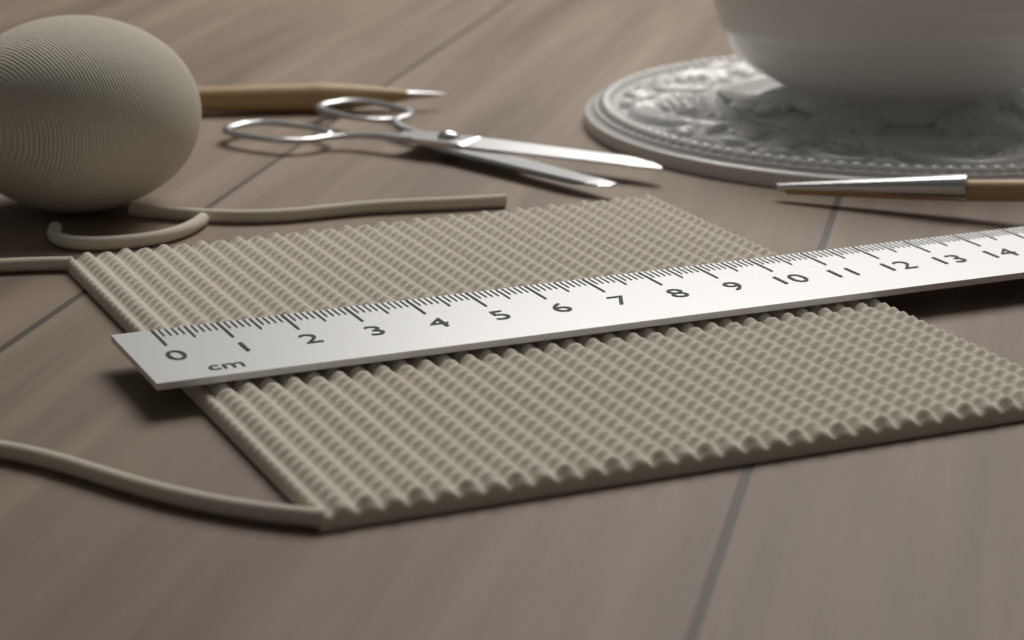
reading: 11.1 cm
